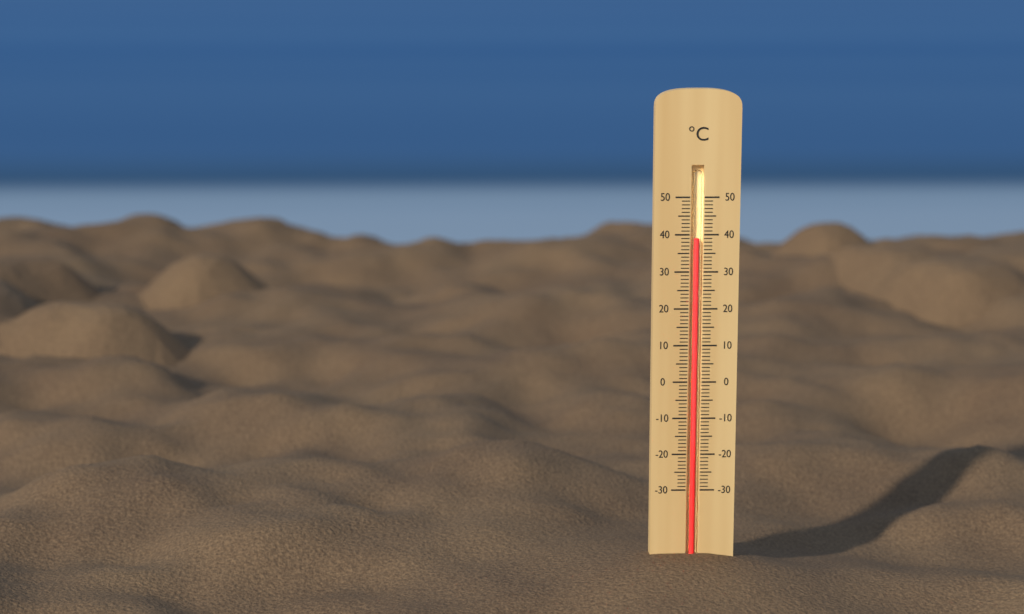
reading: 39 °C
